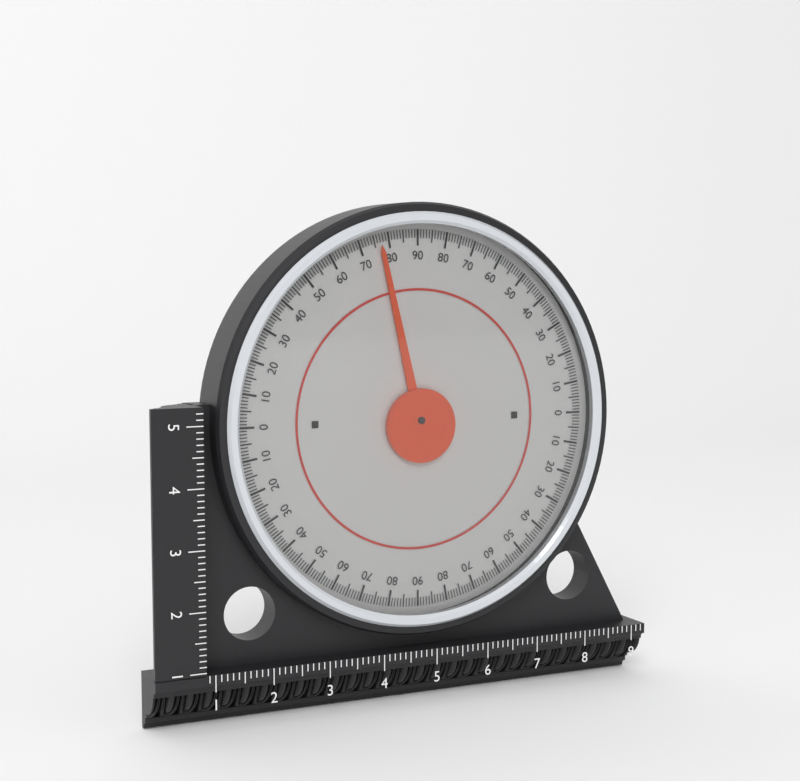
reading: 77 (no unit)
